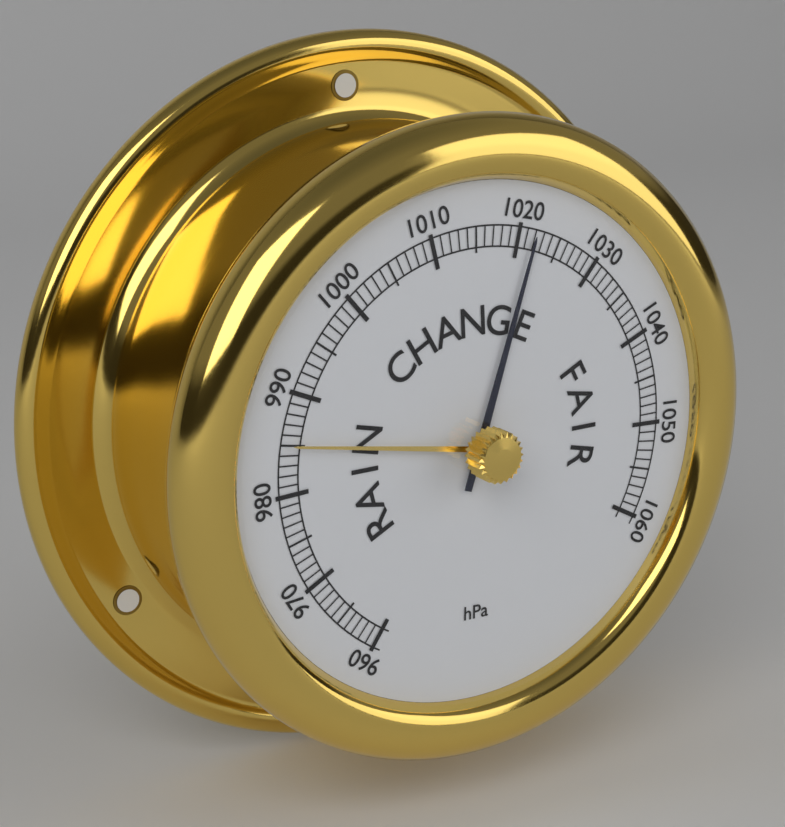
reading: 1022 hPa
